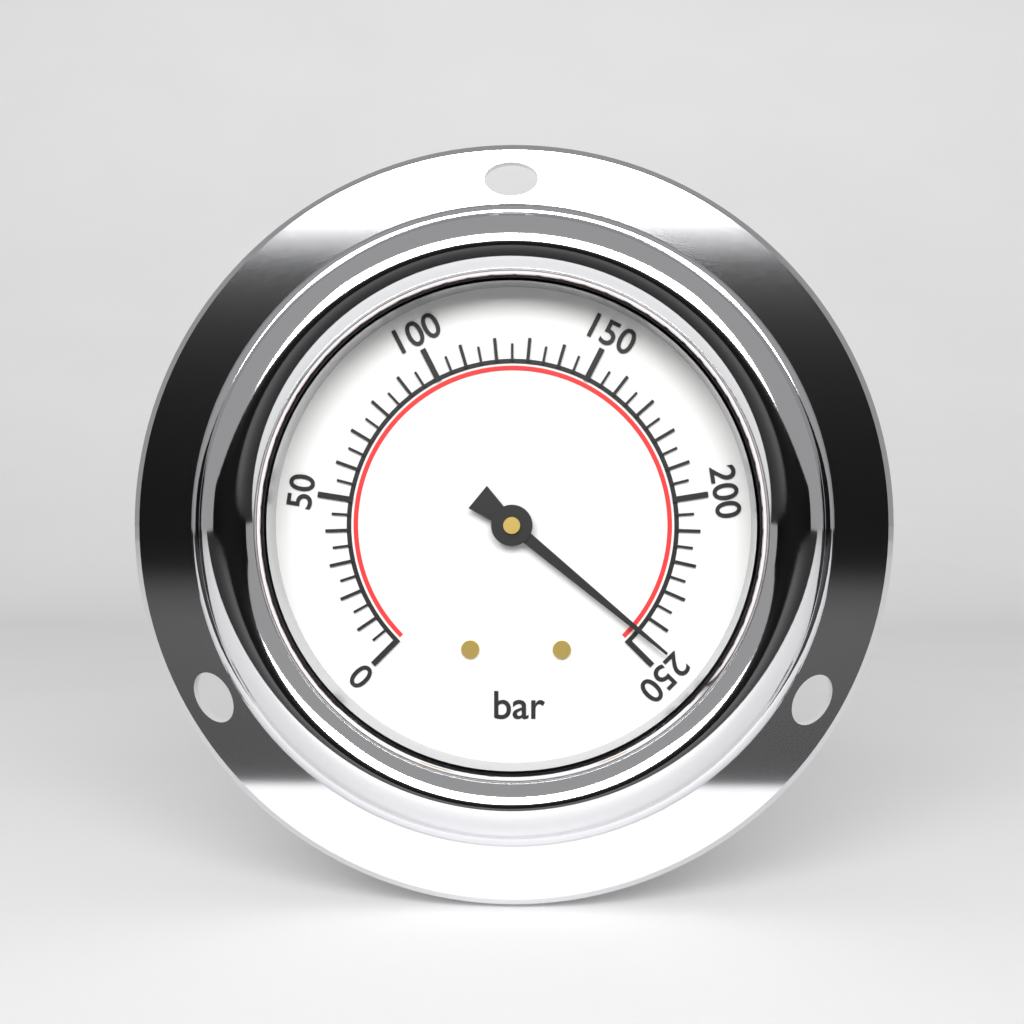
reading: 245 bar
